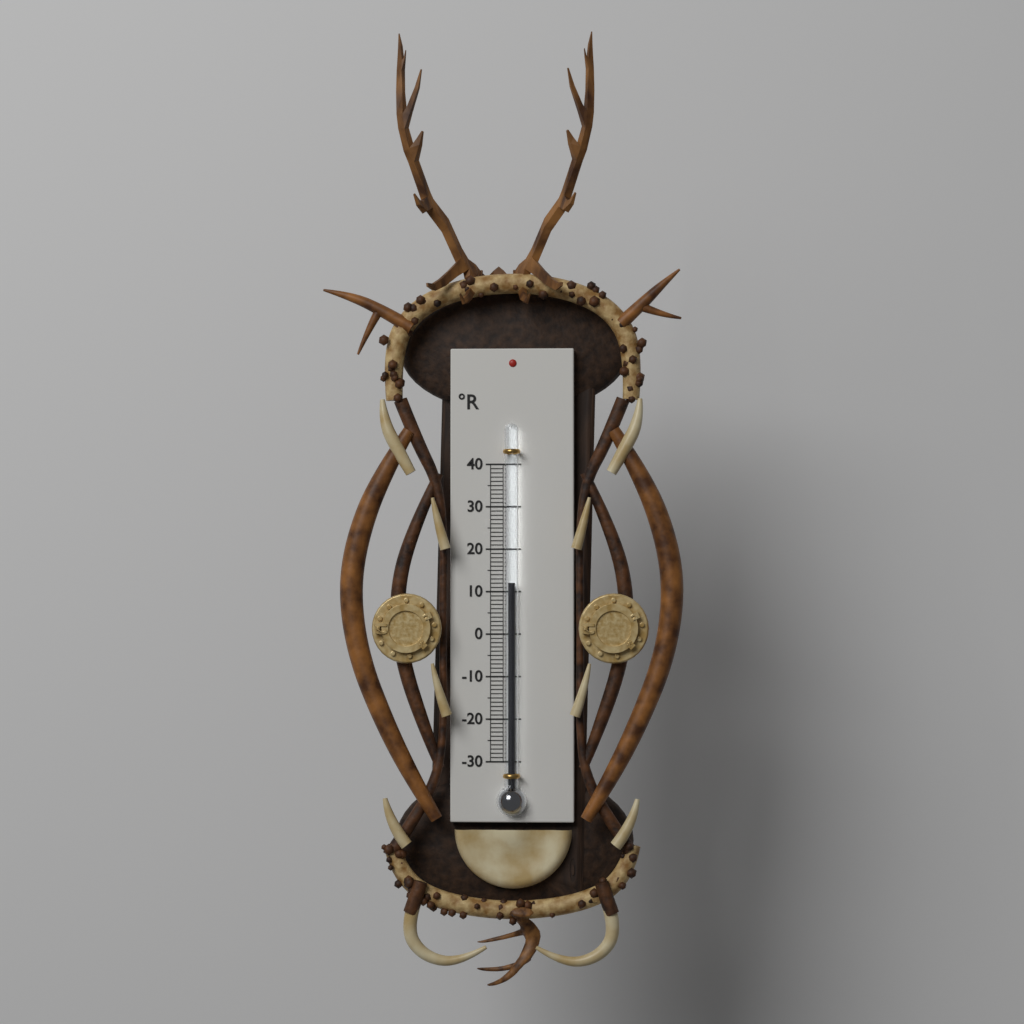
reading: 12 °R
